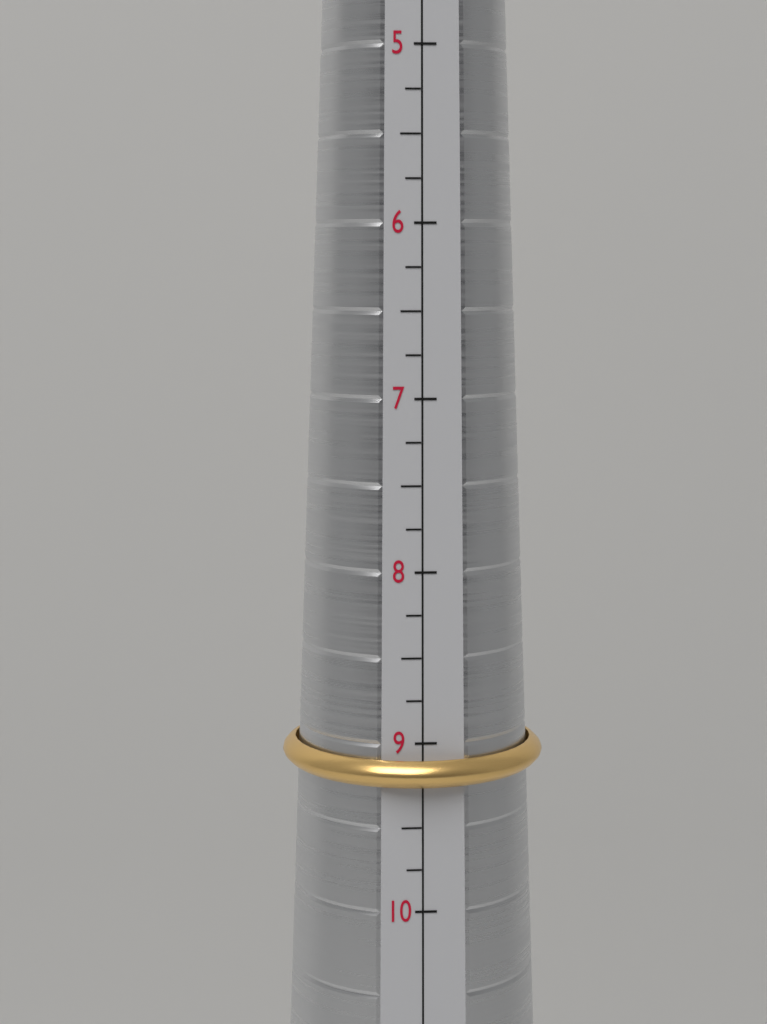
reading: 9.25 (no unit)
